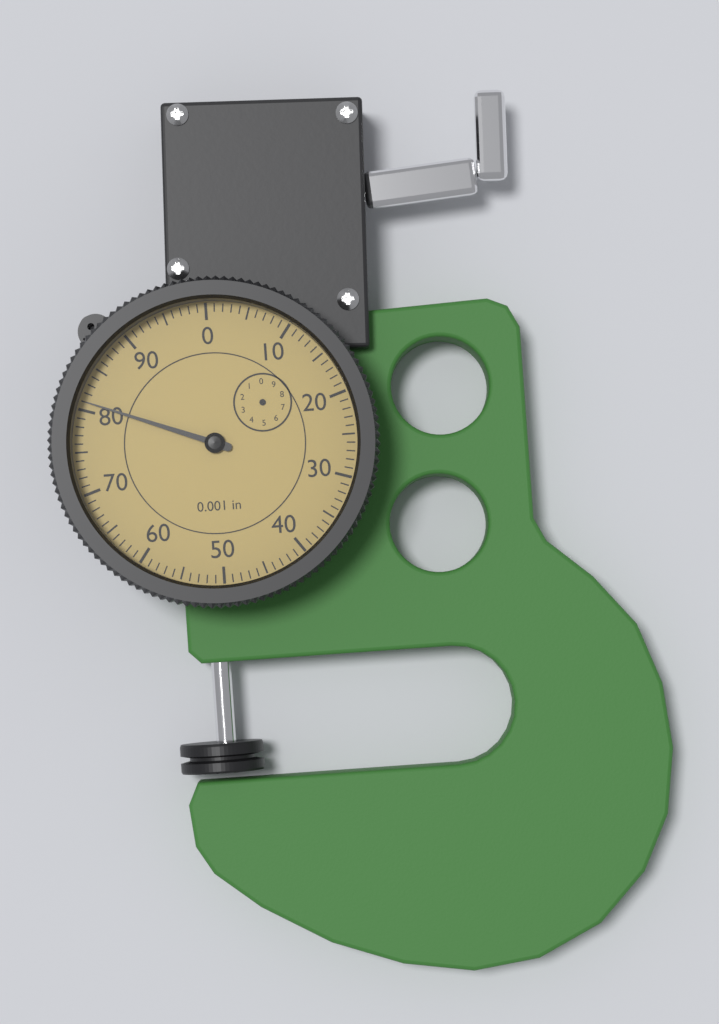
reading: 81 0.001 in
